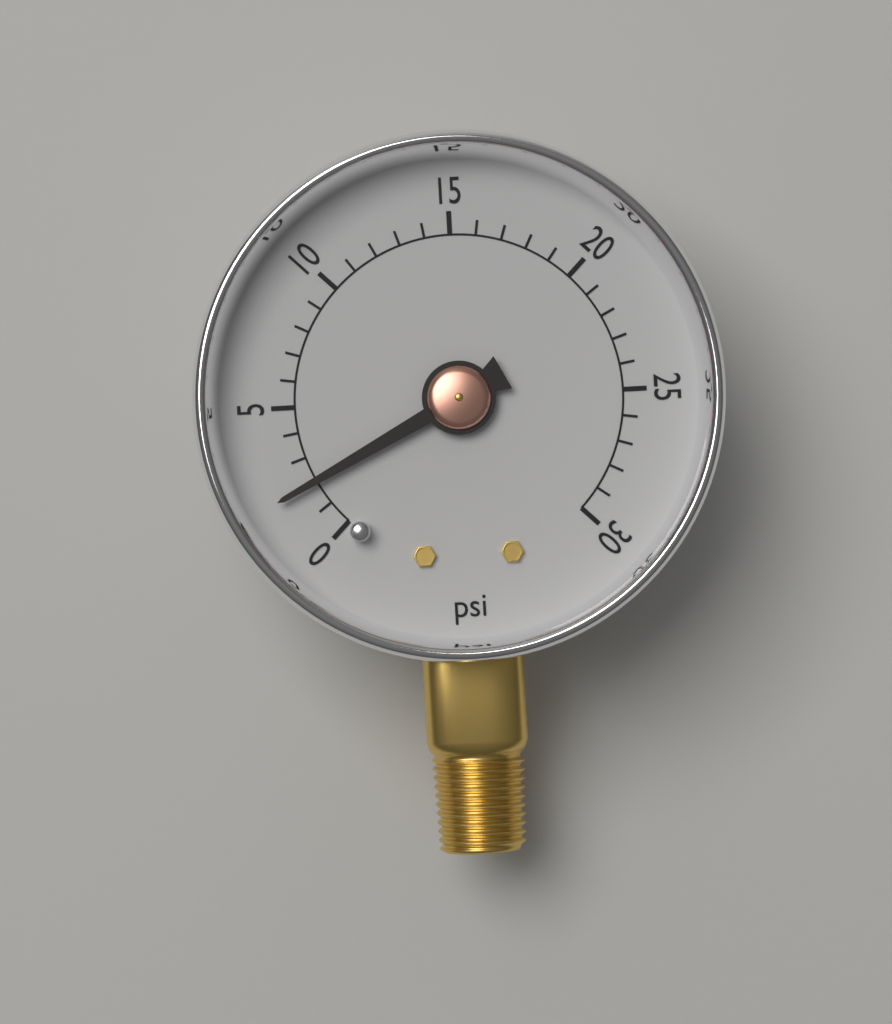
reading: 2 psi
